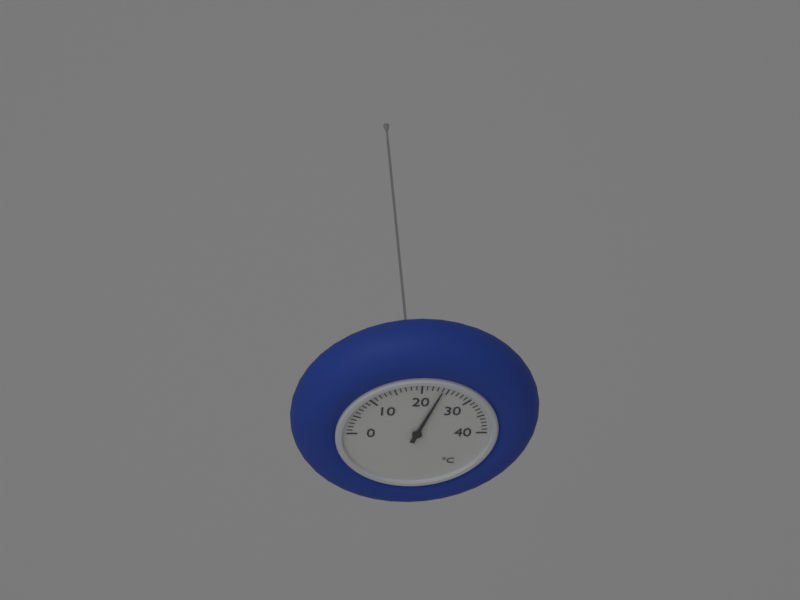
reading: 24 °C
